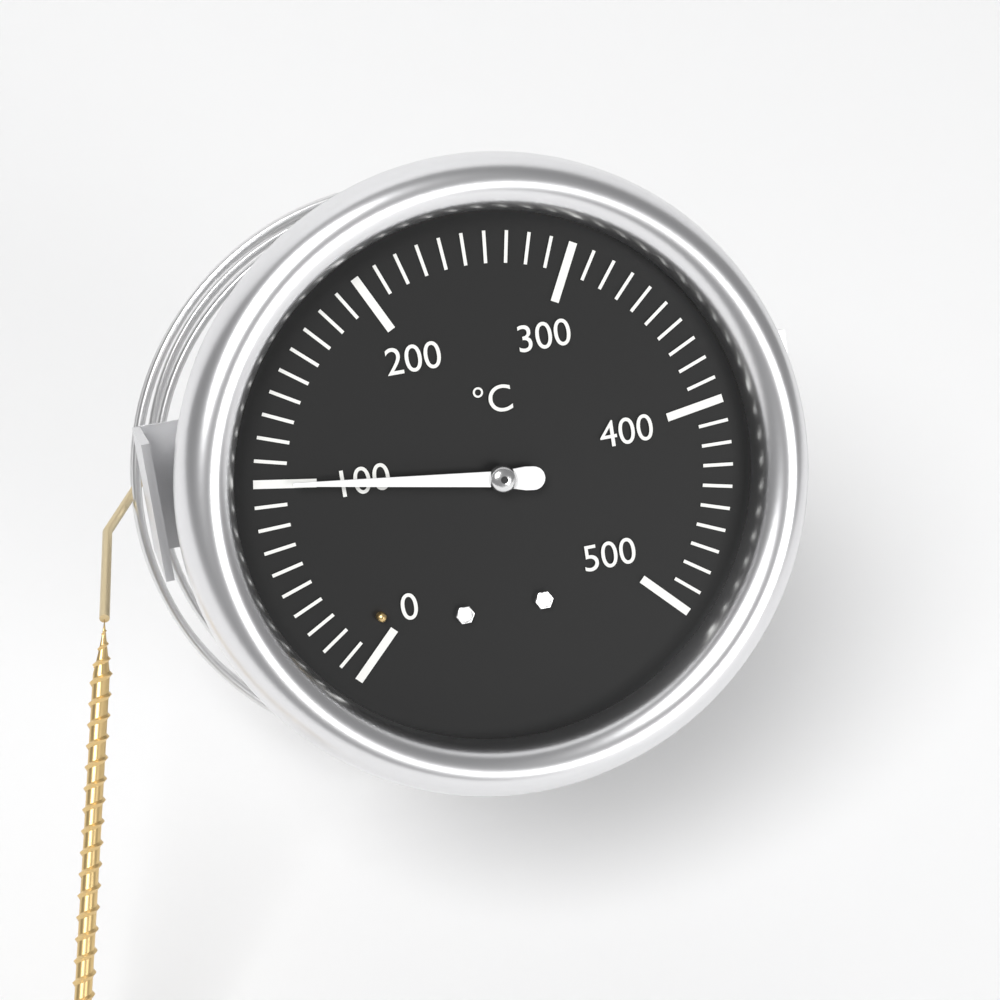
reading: 100 °C
